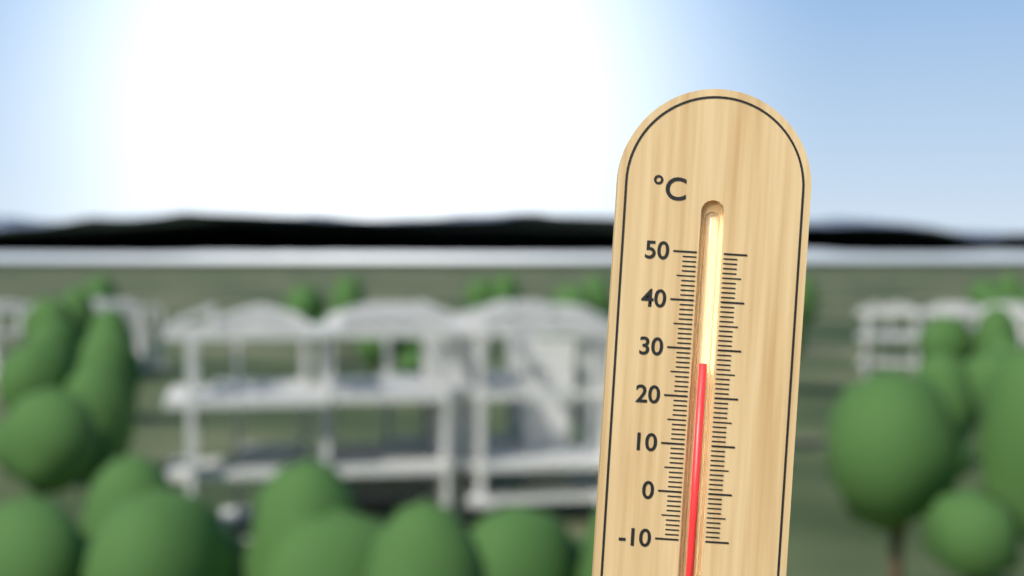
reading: 27 °C
